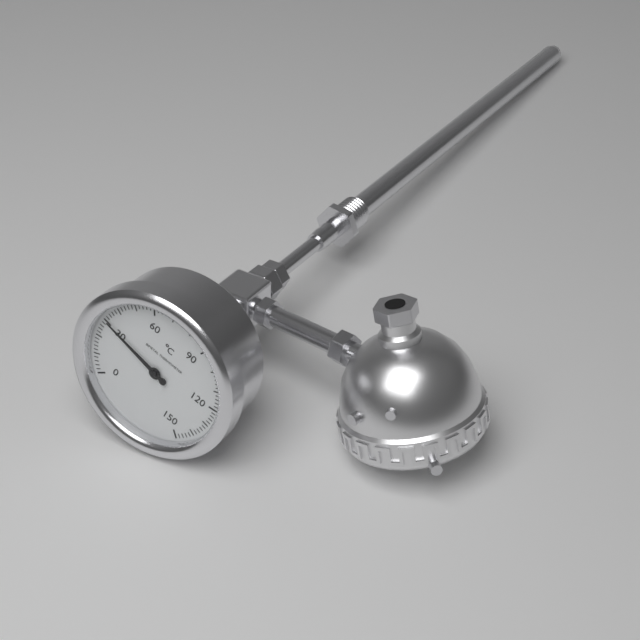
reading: 30 °C
